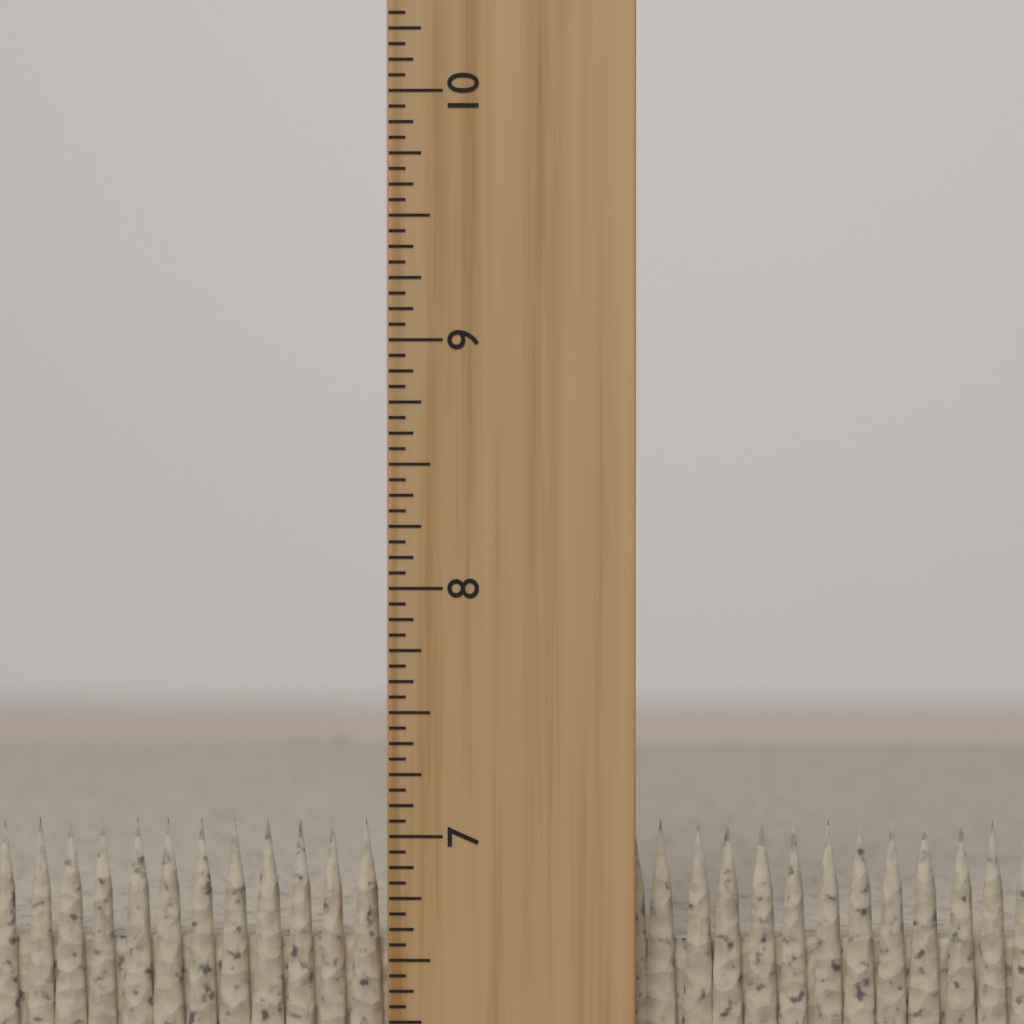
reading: 7.0625 inch
